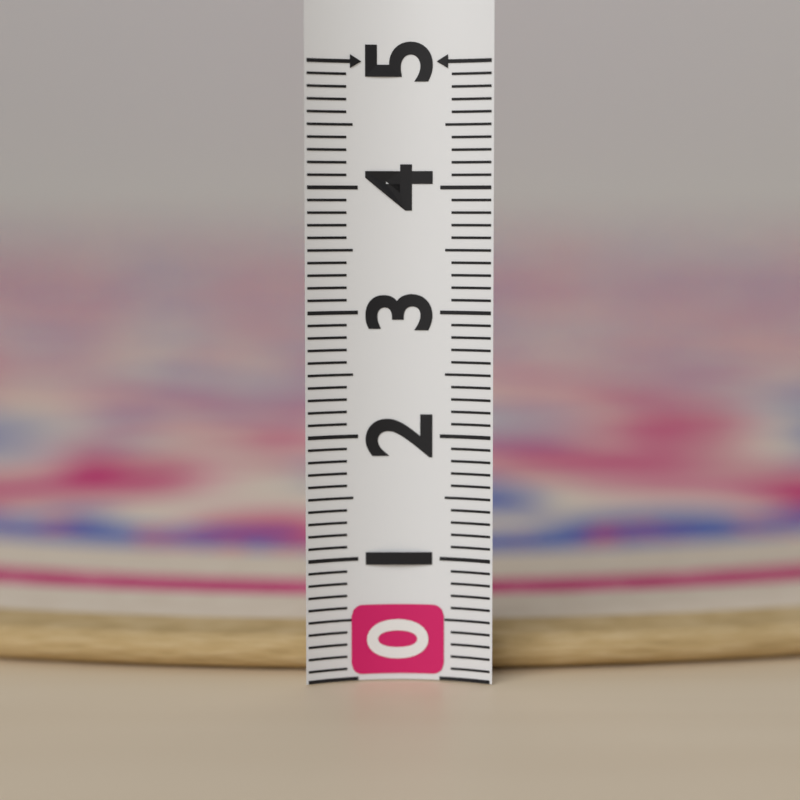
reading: 0.3 (no unit)
